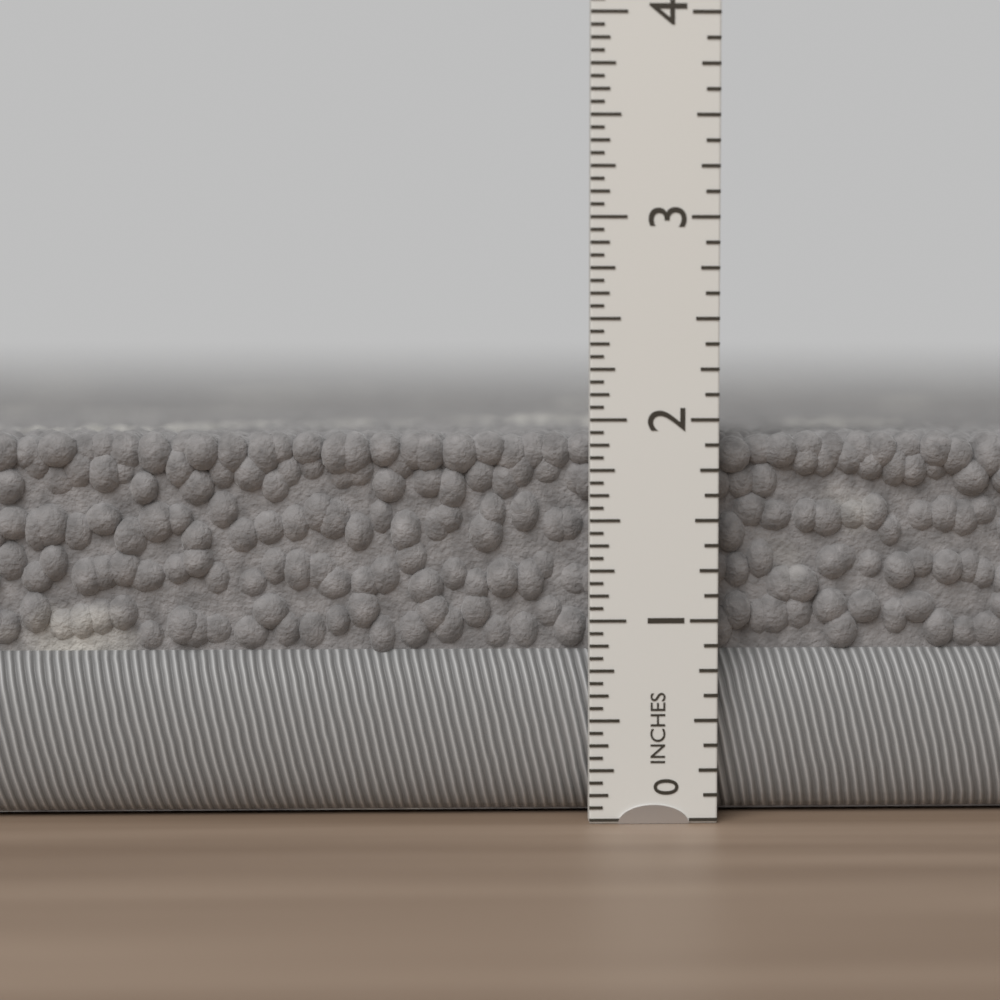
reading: 1.9375 in
